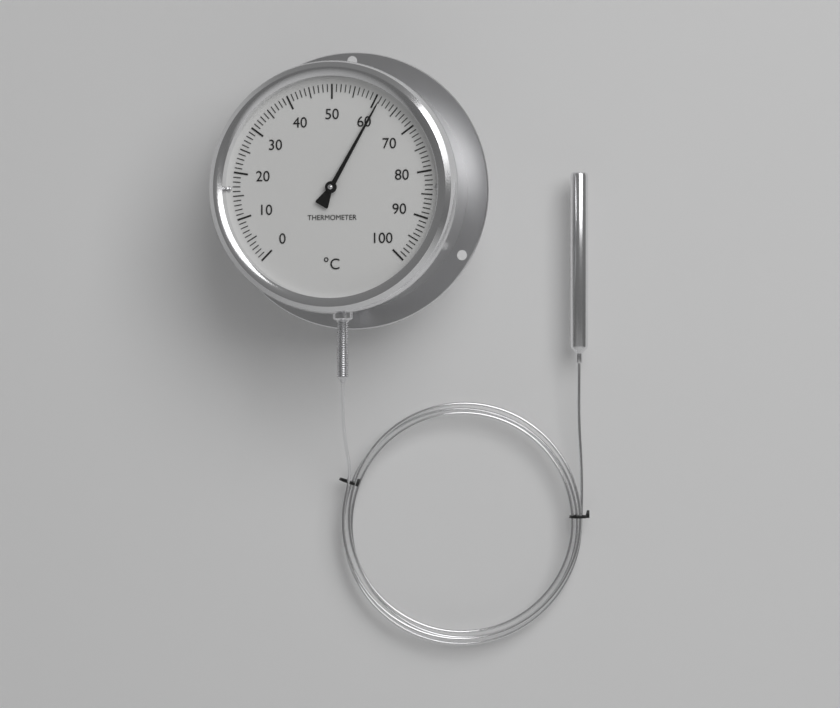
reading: 61 °C
